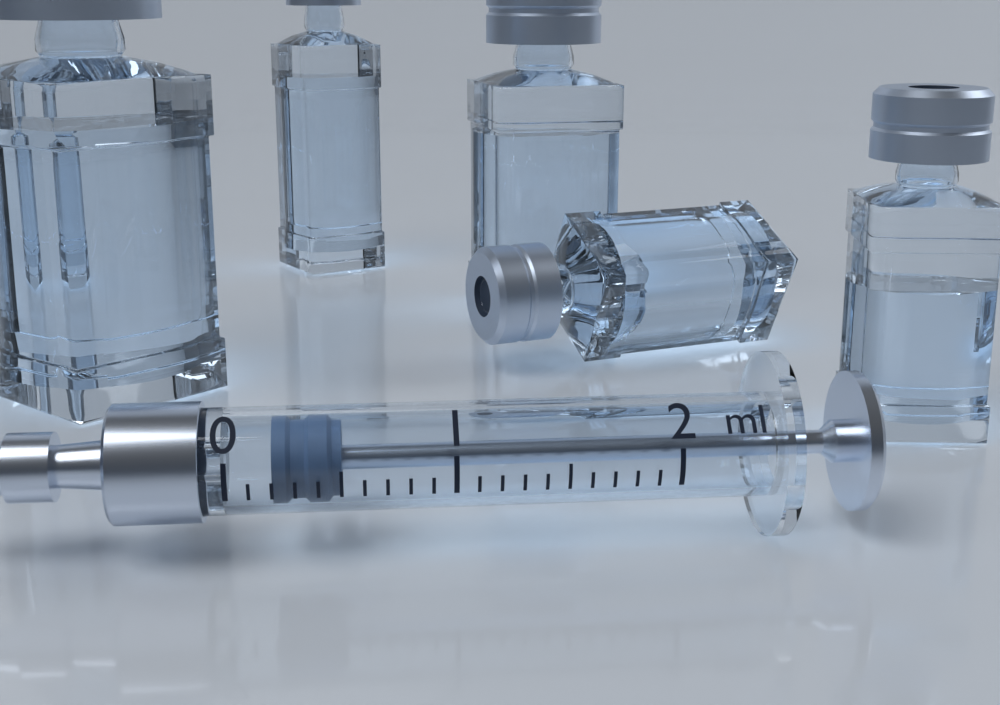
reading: 0.2 ml
